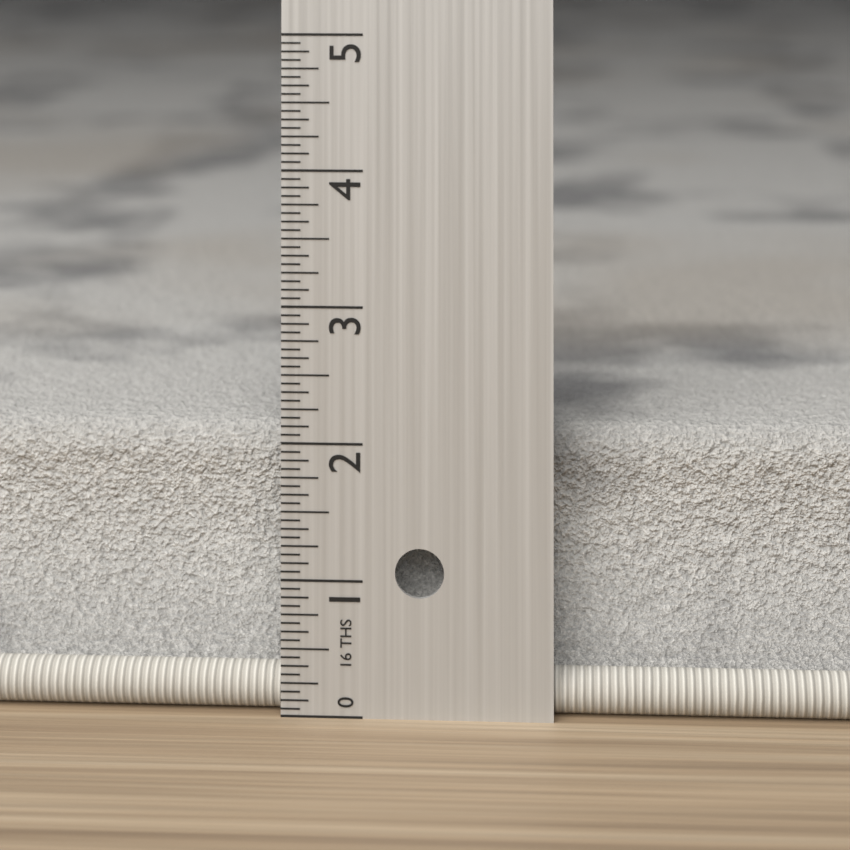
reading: 2.0625 in
